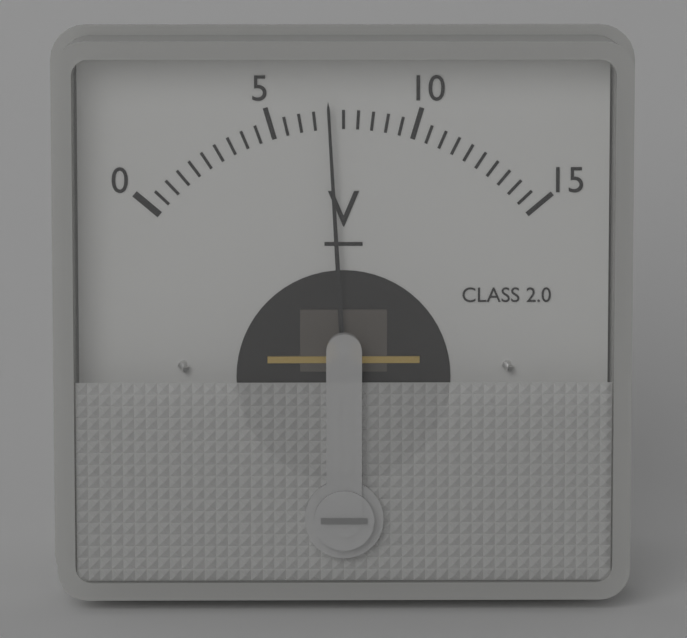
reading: 7.0 V
